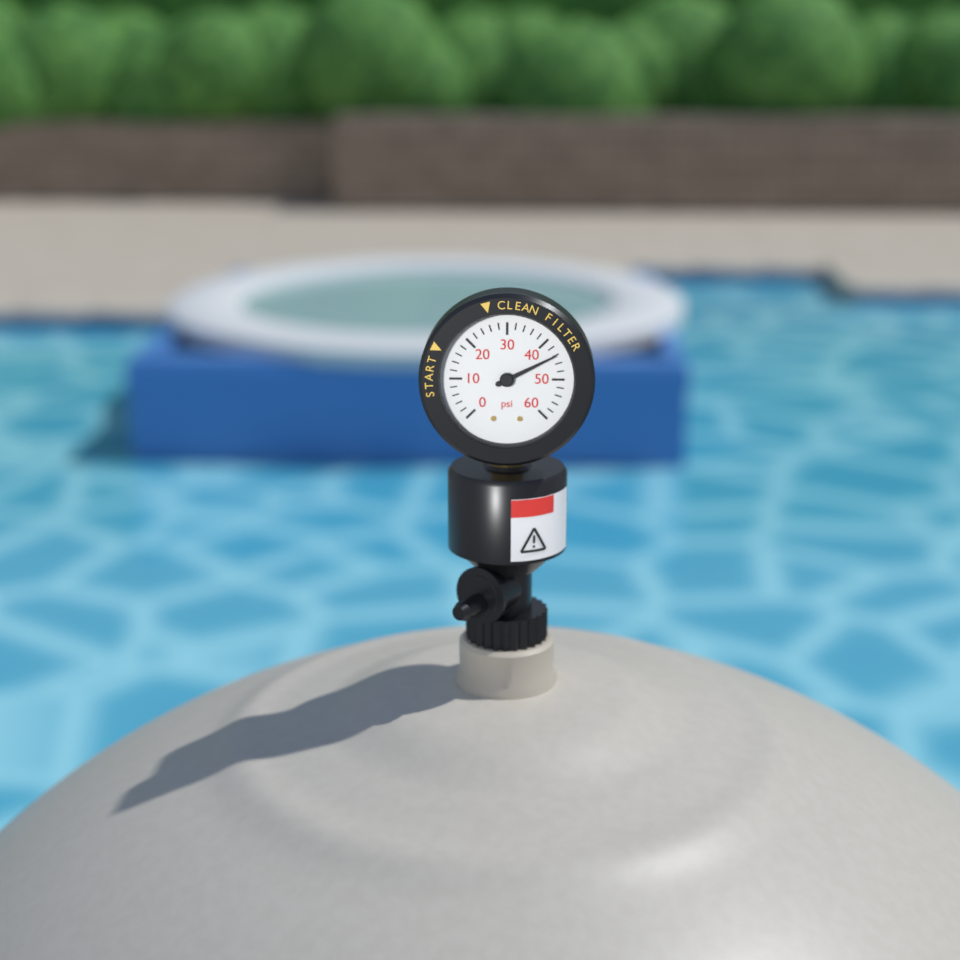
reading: 44 psi
